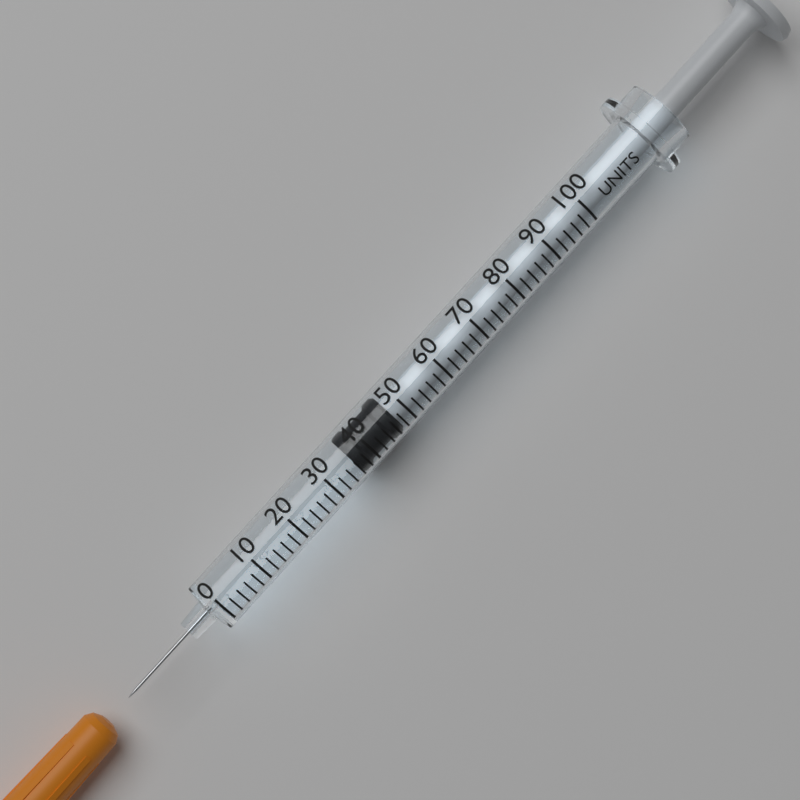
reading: 36 units
